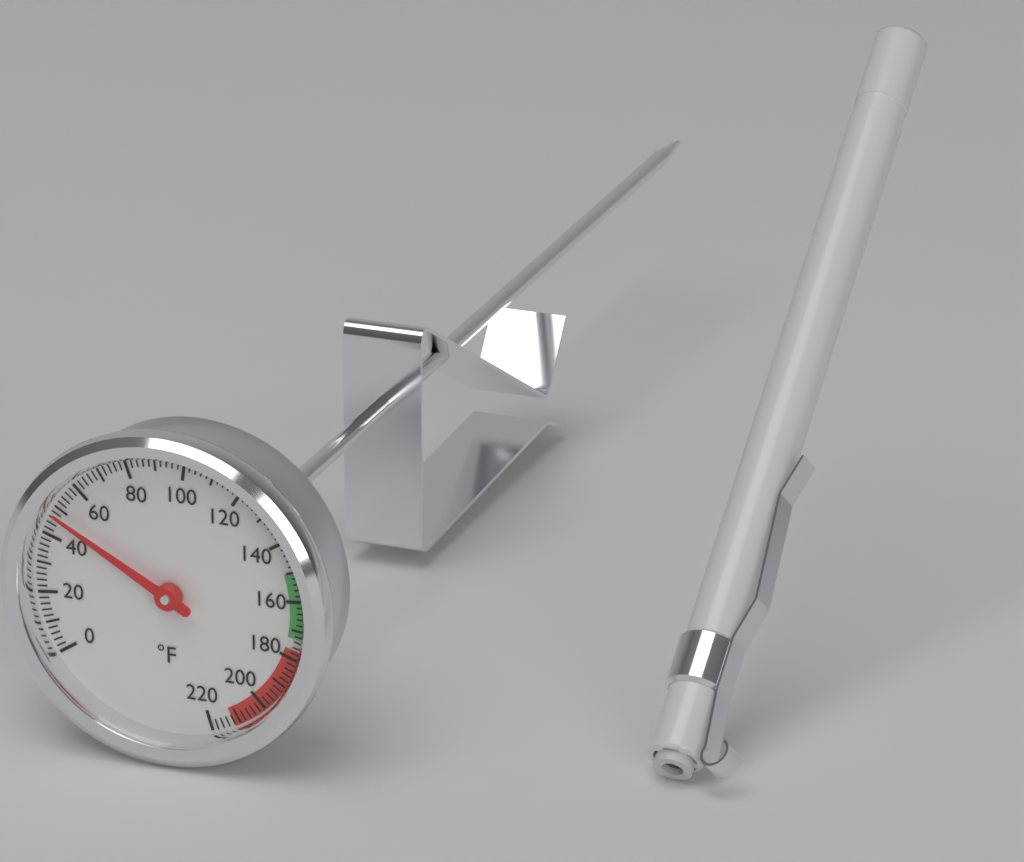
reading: 48 °F
